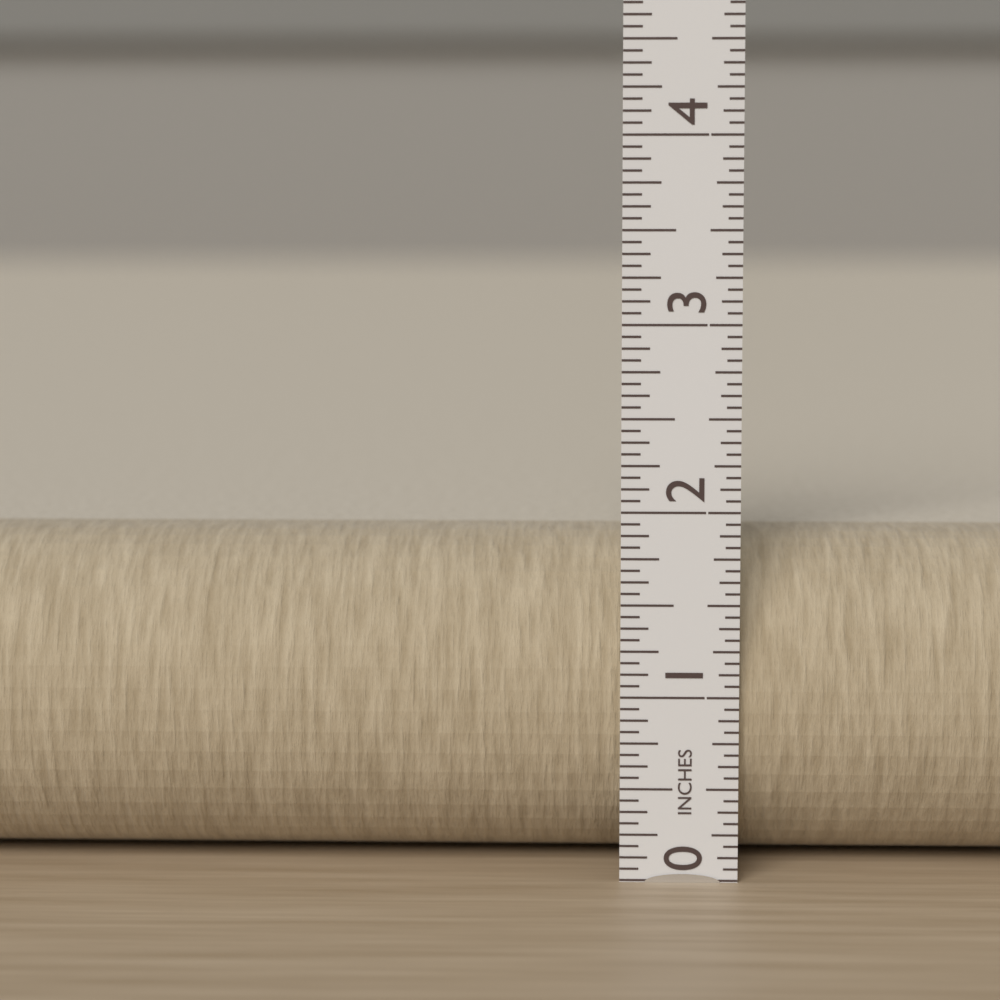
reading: 1.8125 in
